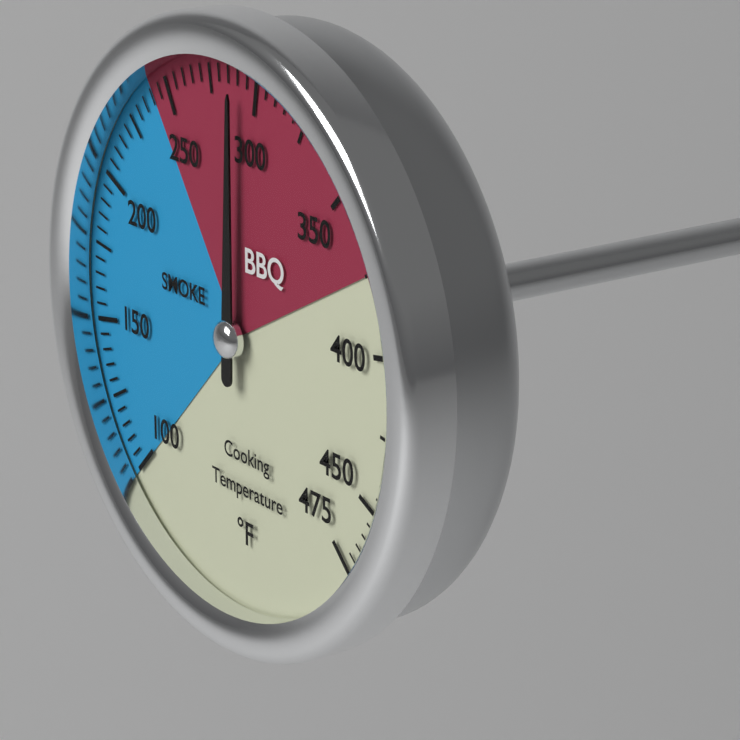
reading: 290 °F
